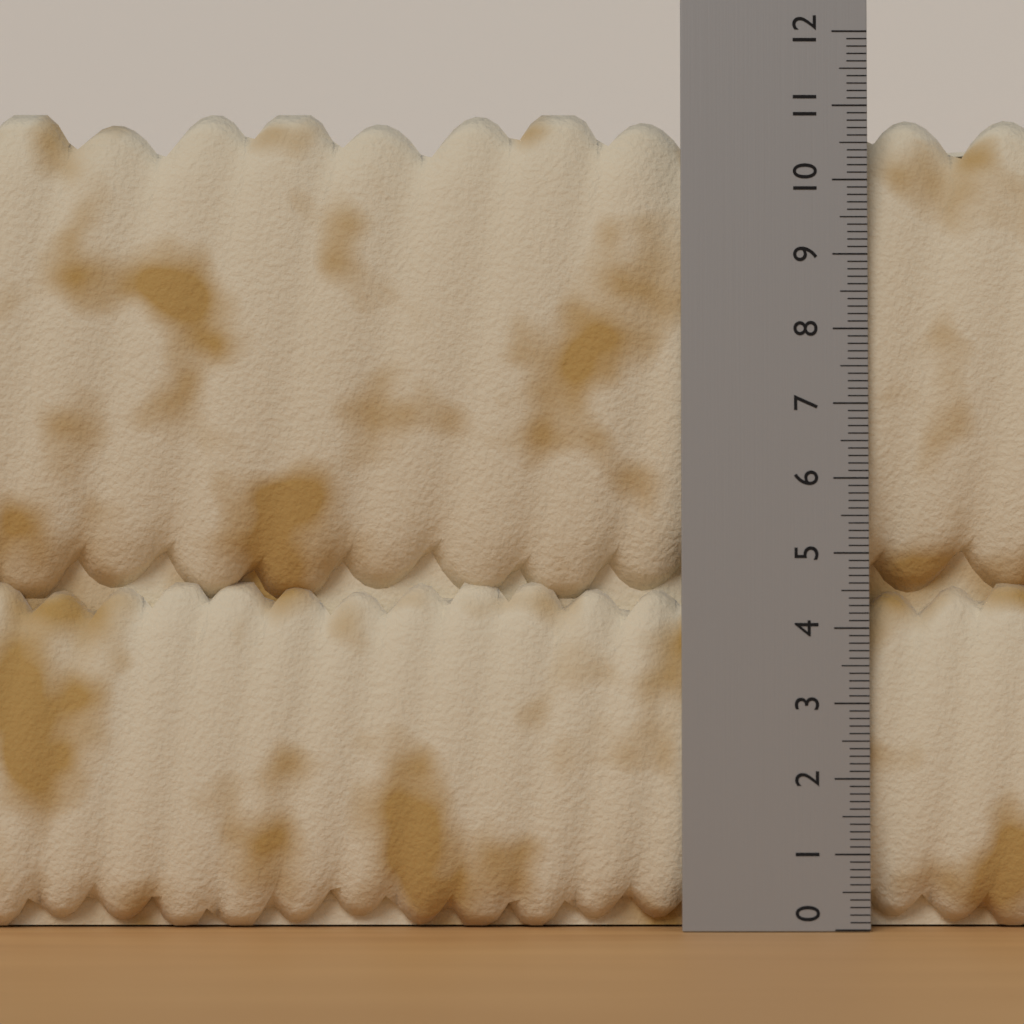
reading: 11.0 (no unit)
